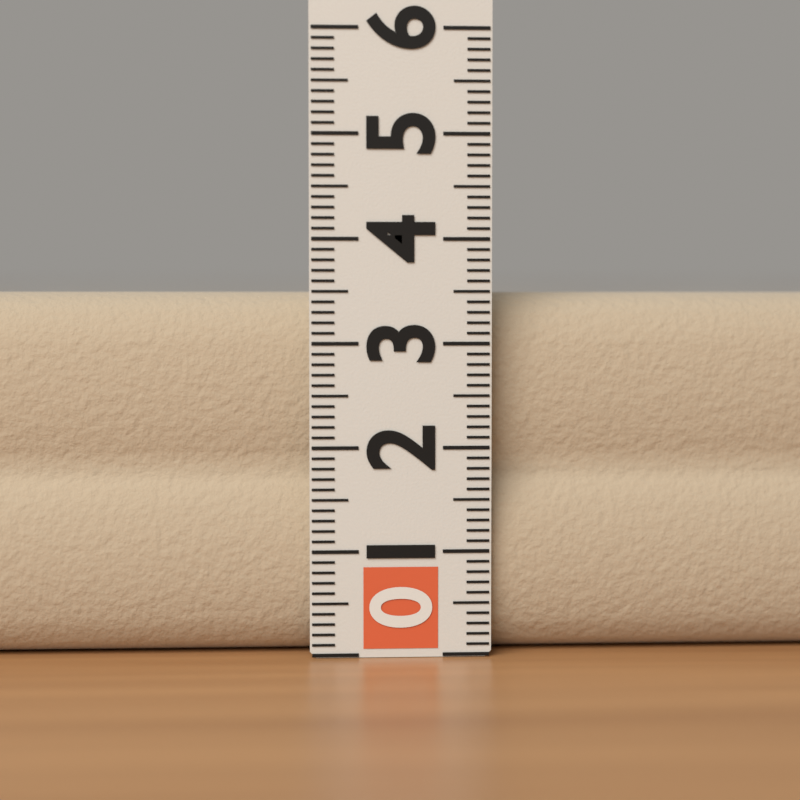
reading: 3.5 (no unit)
